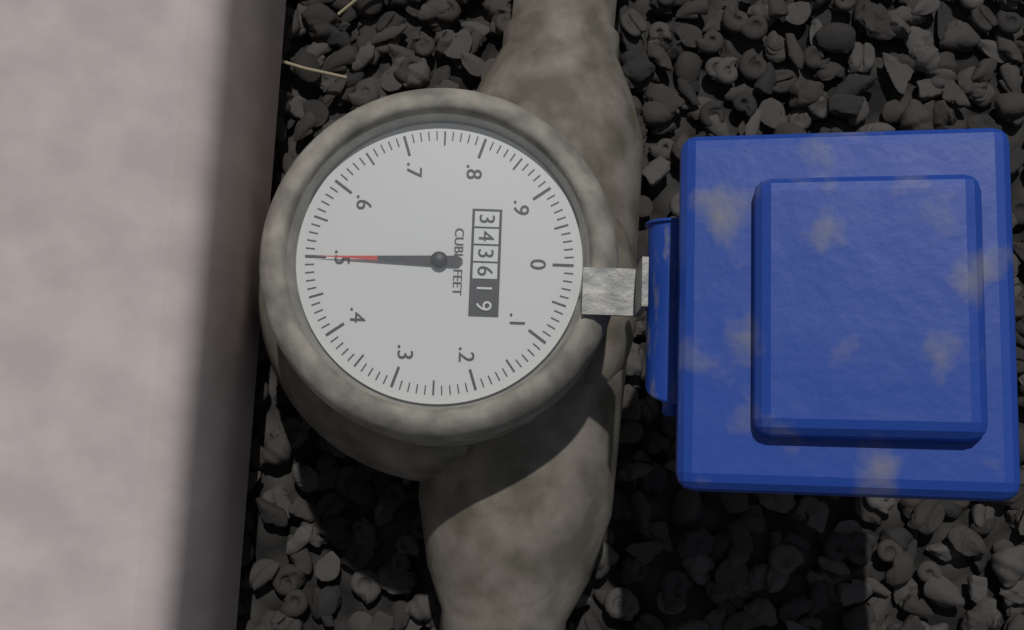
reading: 0.50 cubic feet
